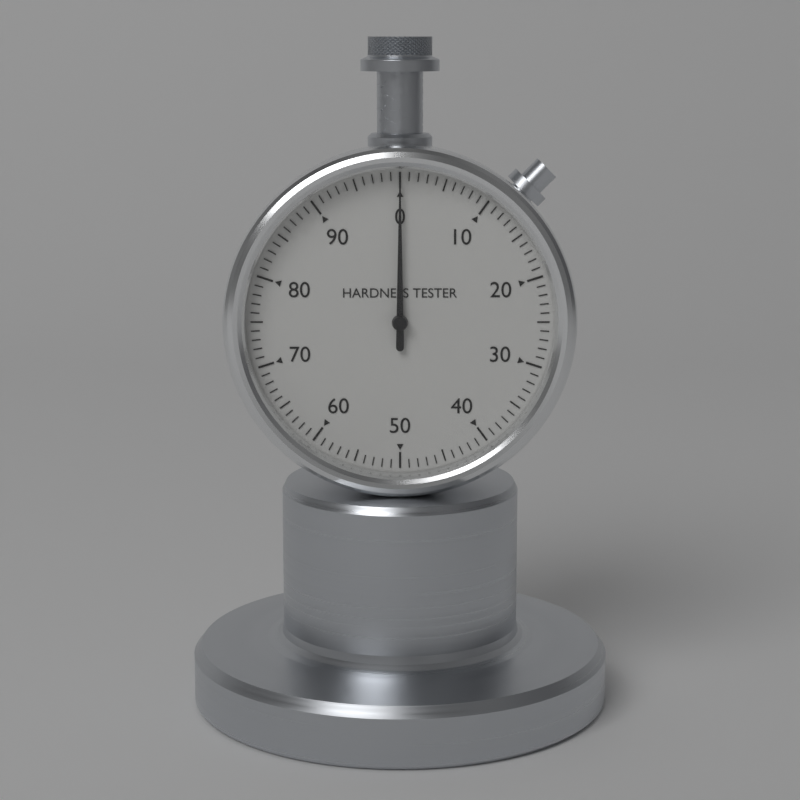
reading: 0 (no unit)
